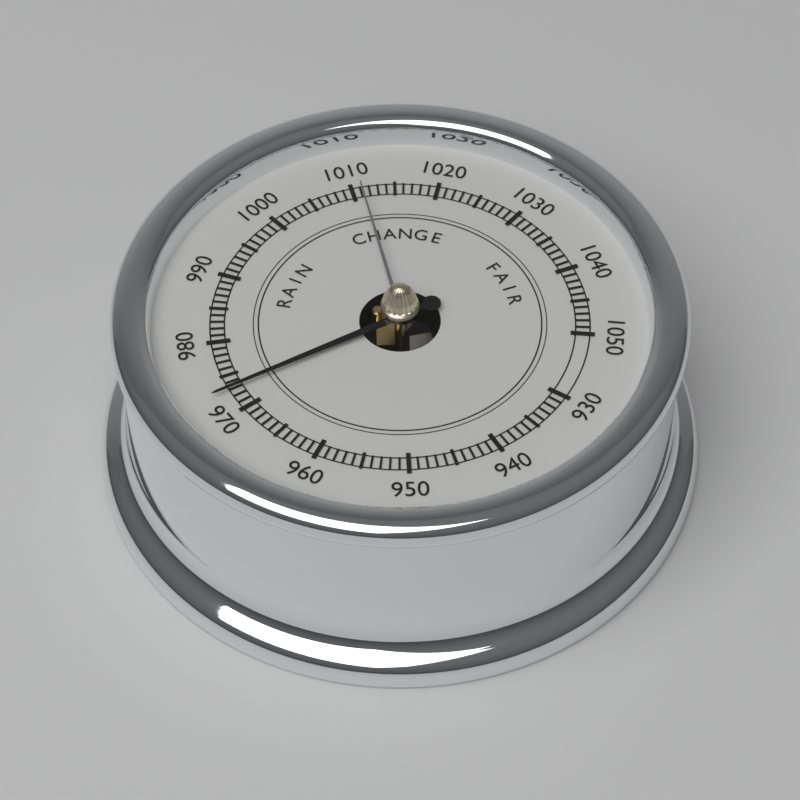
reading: 973 (no unit)
